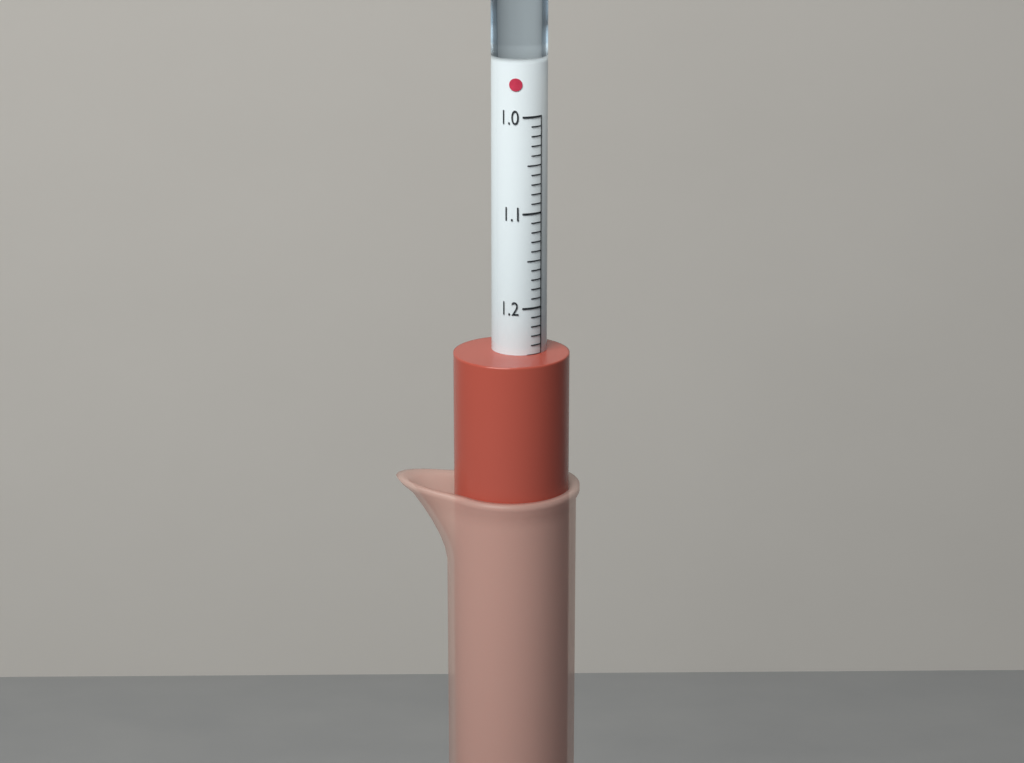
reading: 1.25 (no unit)
